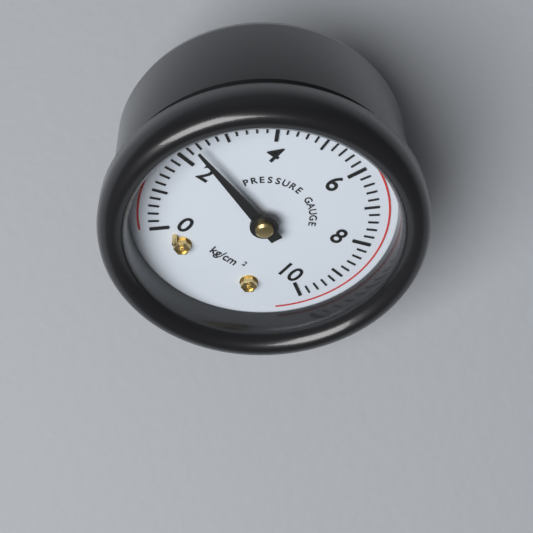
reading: 2.4 kg/cm²
